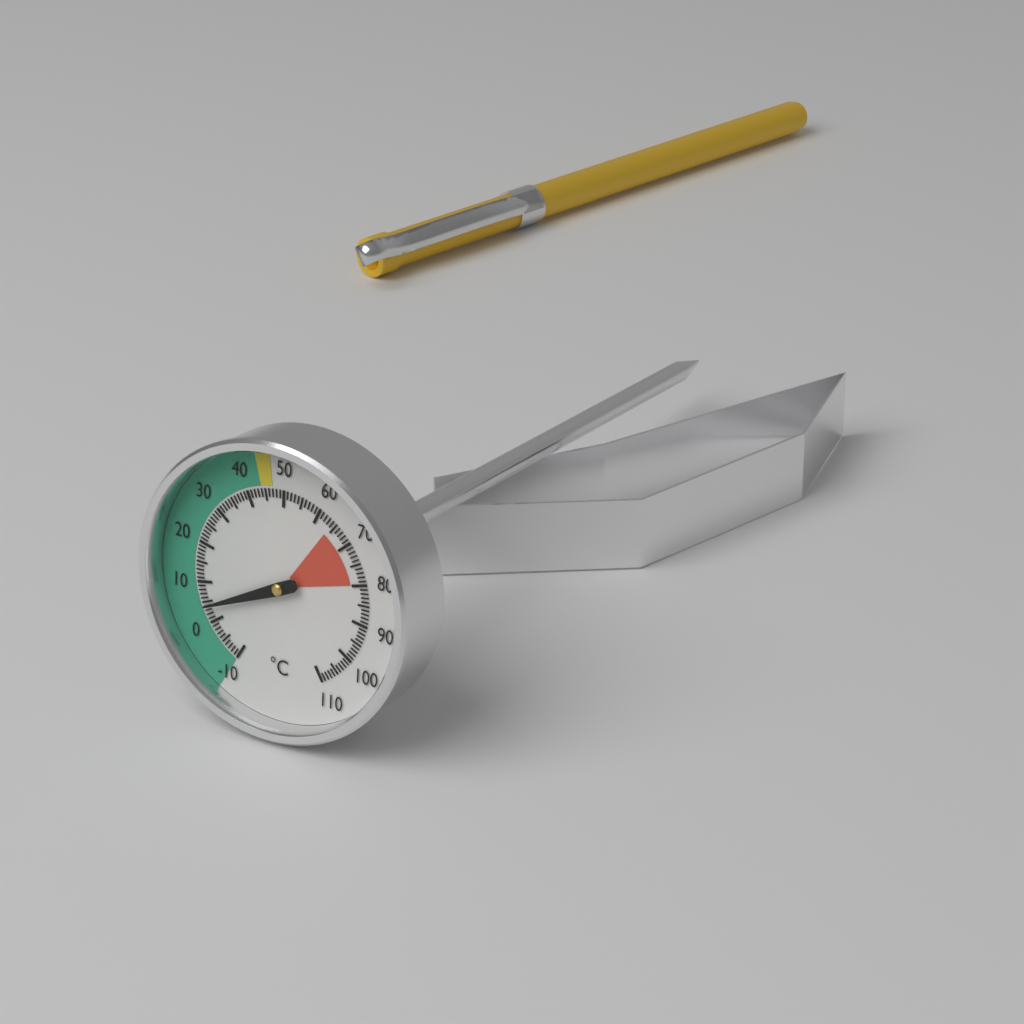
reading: 4 °C
